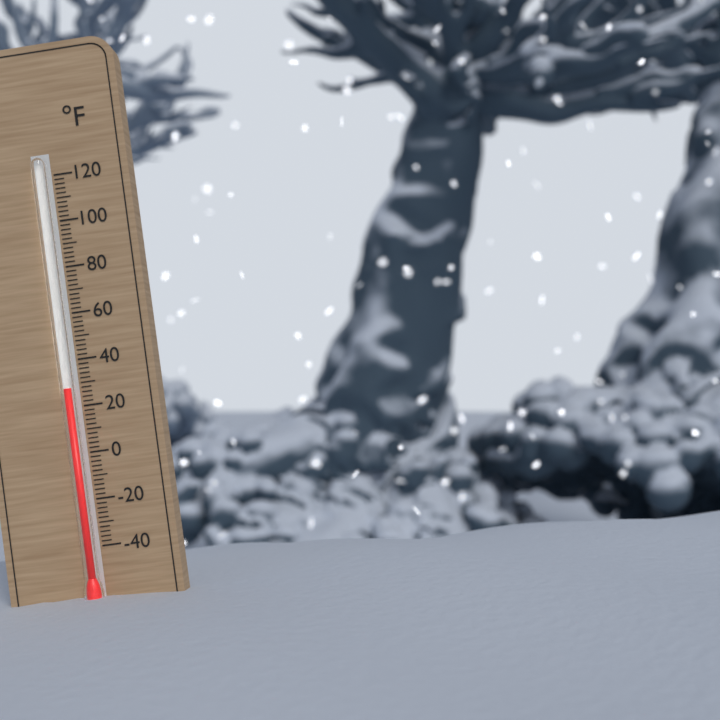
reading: 28 °F
